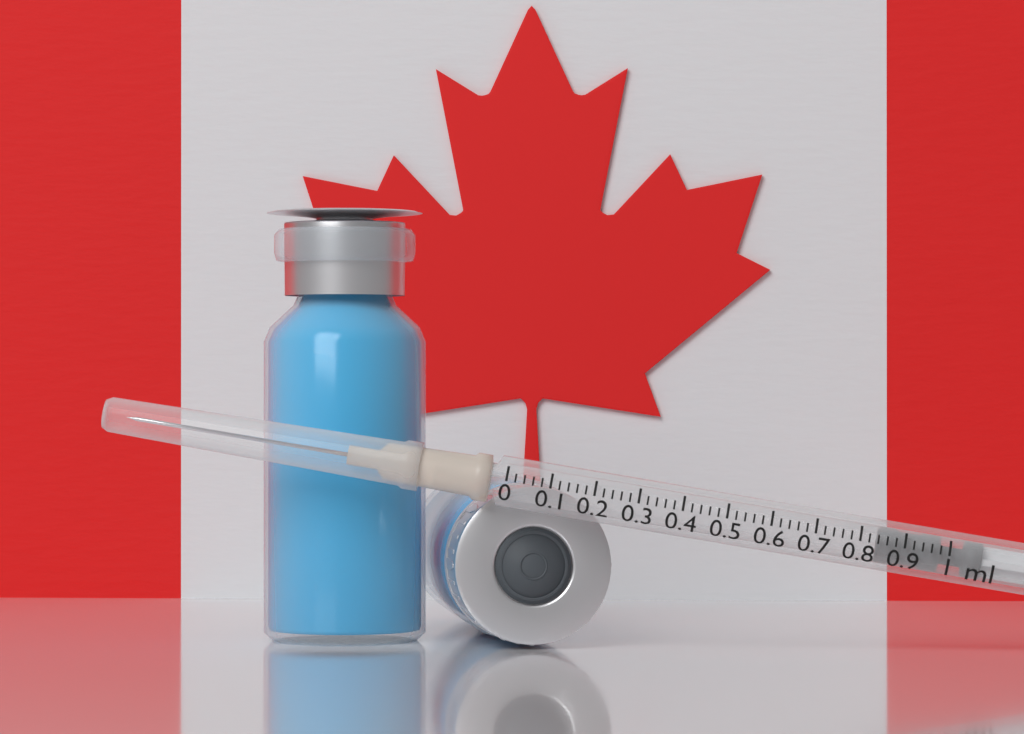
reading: 0.84 ml
